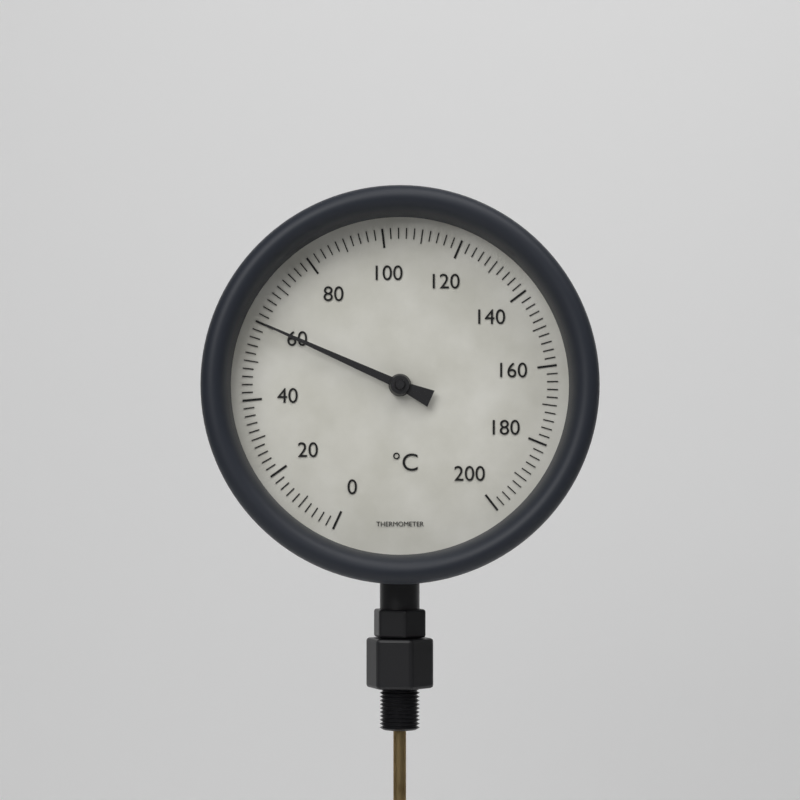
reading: 60 °C
